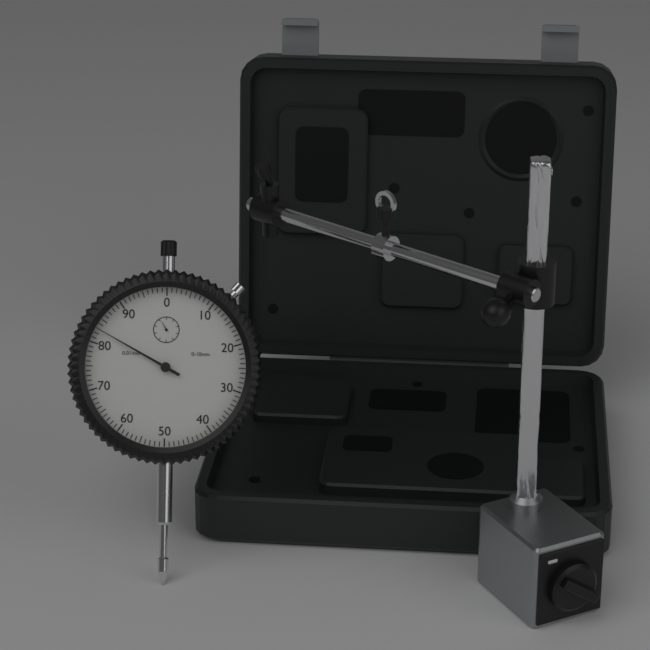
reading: 0.83 mm
